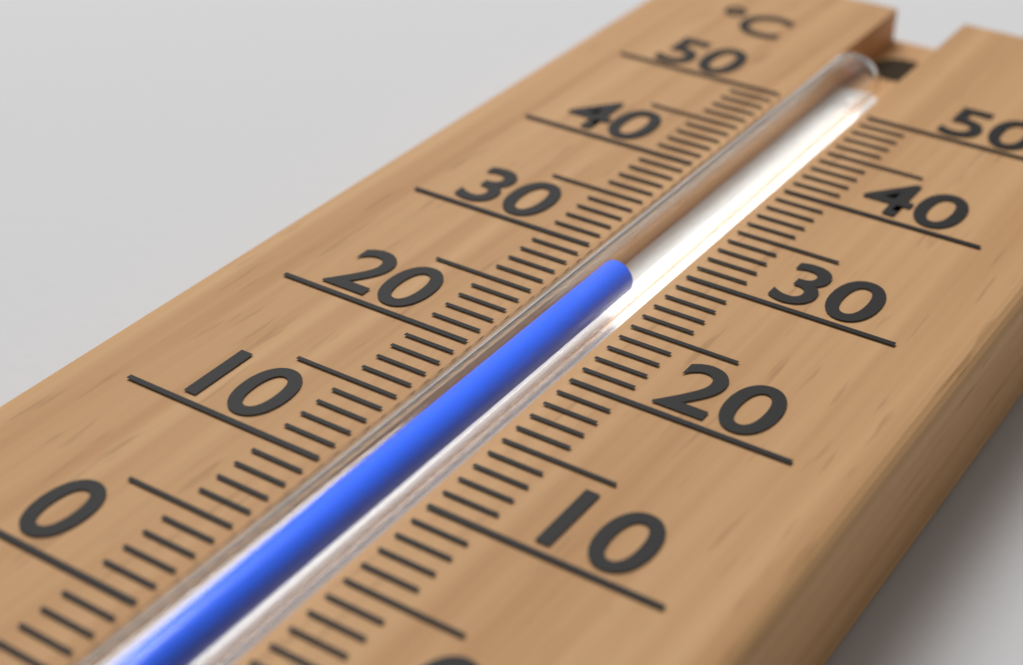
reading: 28 °C
